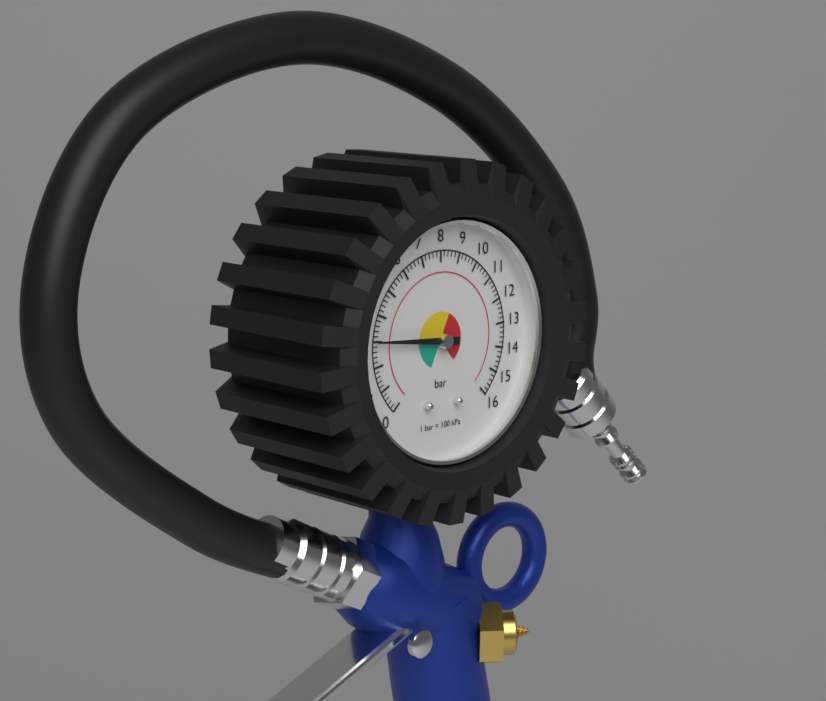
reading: 3.0 bar
